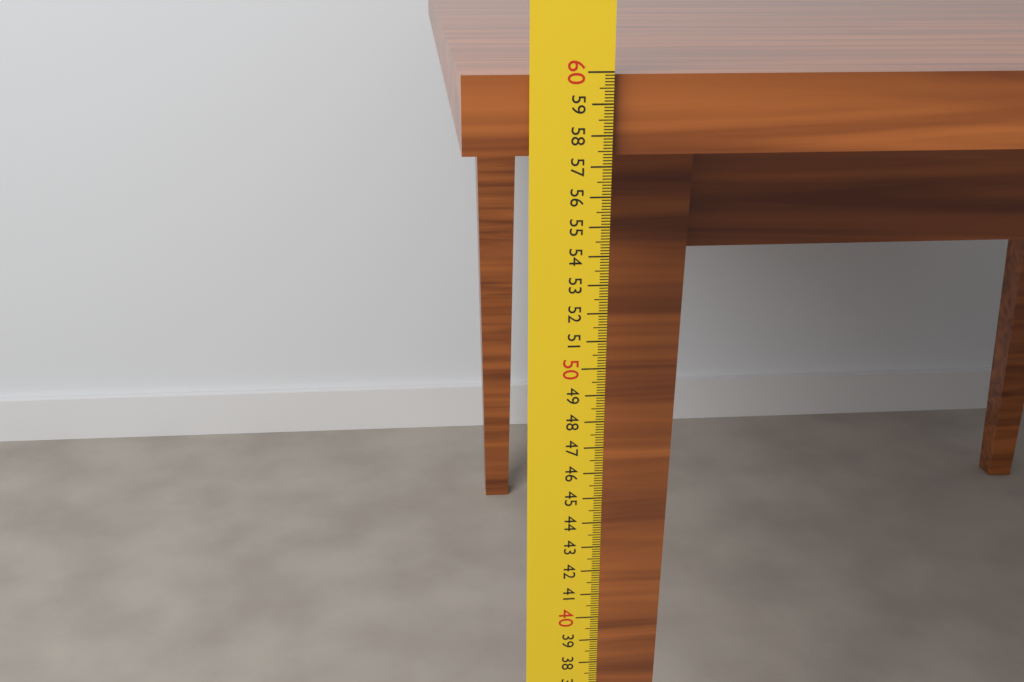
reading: 59.9 cm
